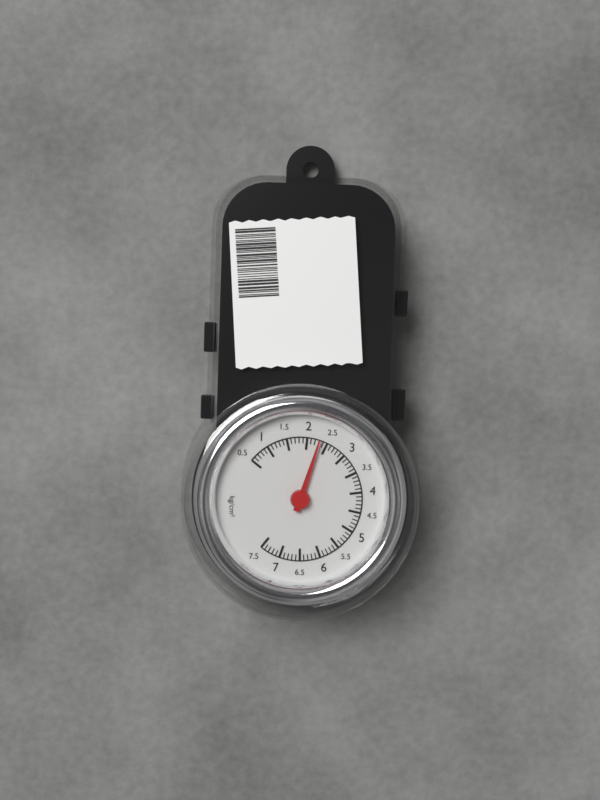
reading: 2.3 kg/cm²
